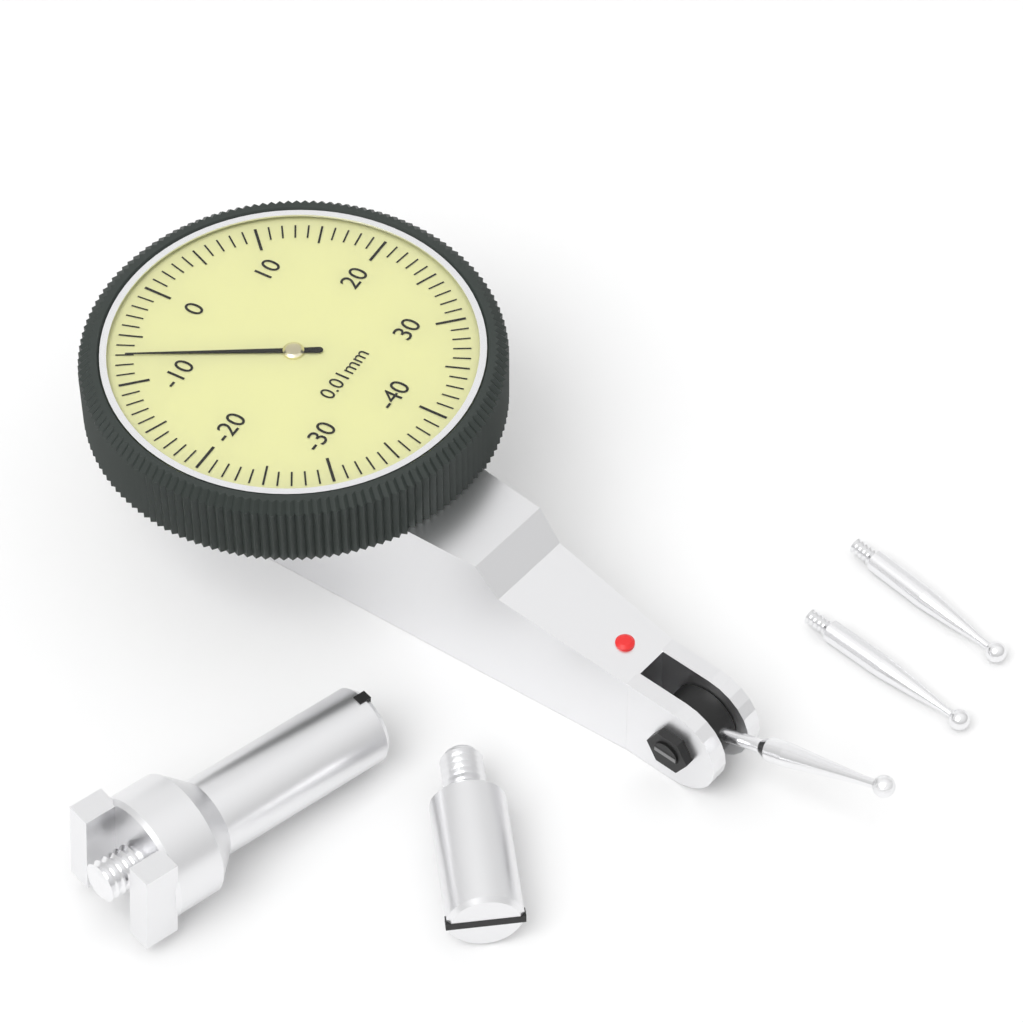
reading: -7 0.01mm
